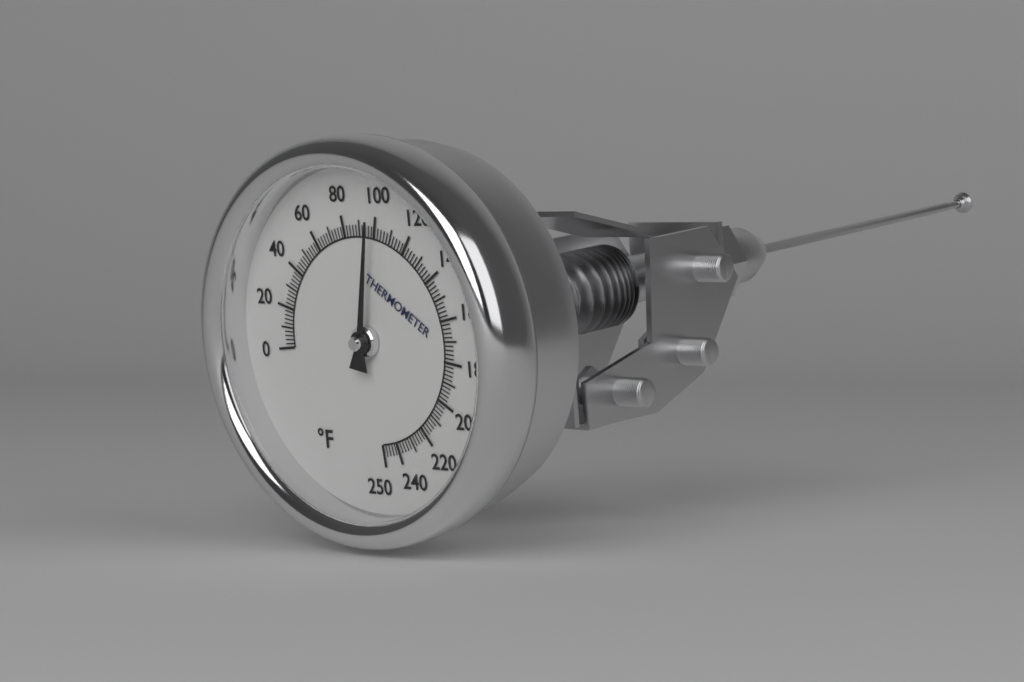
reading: 98 °F
